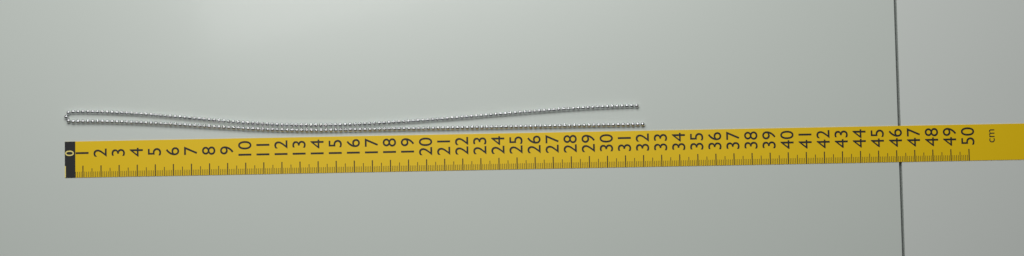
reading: 32.1 cm
